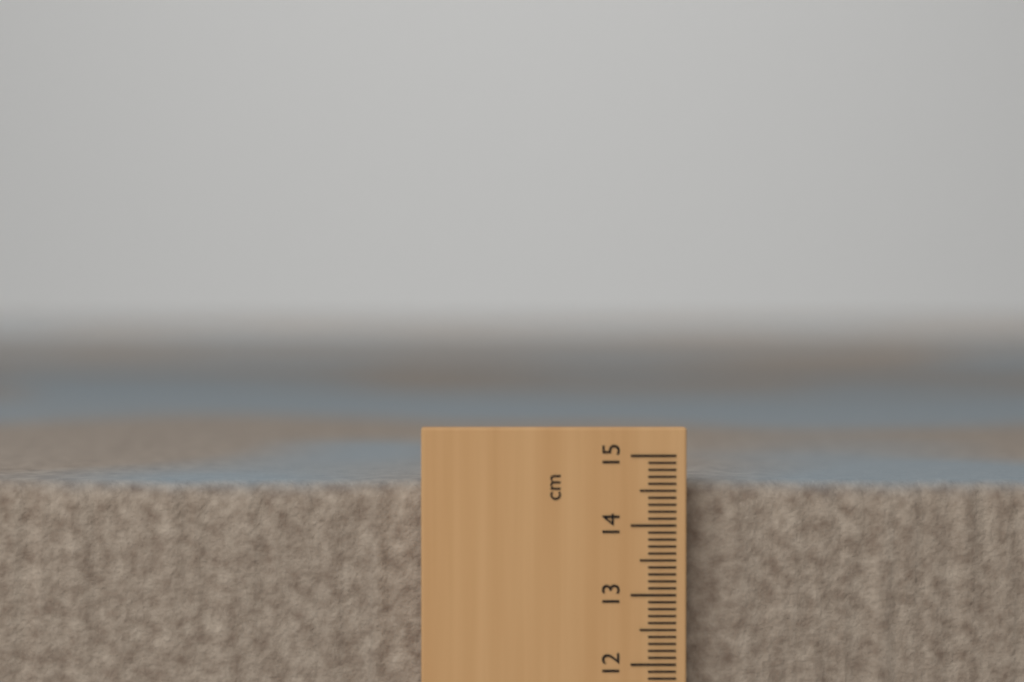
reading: 14.6 cm
